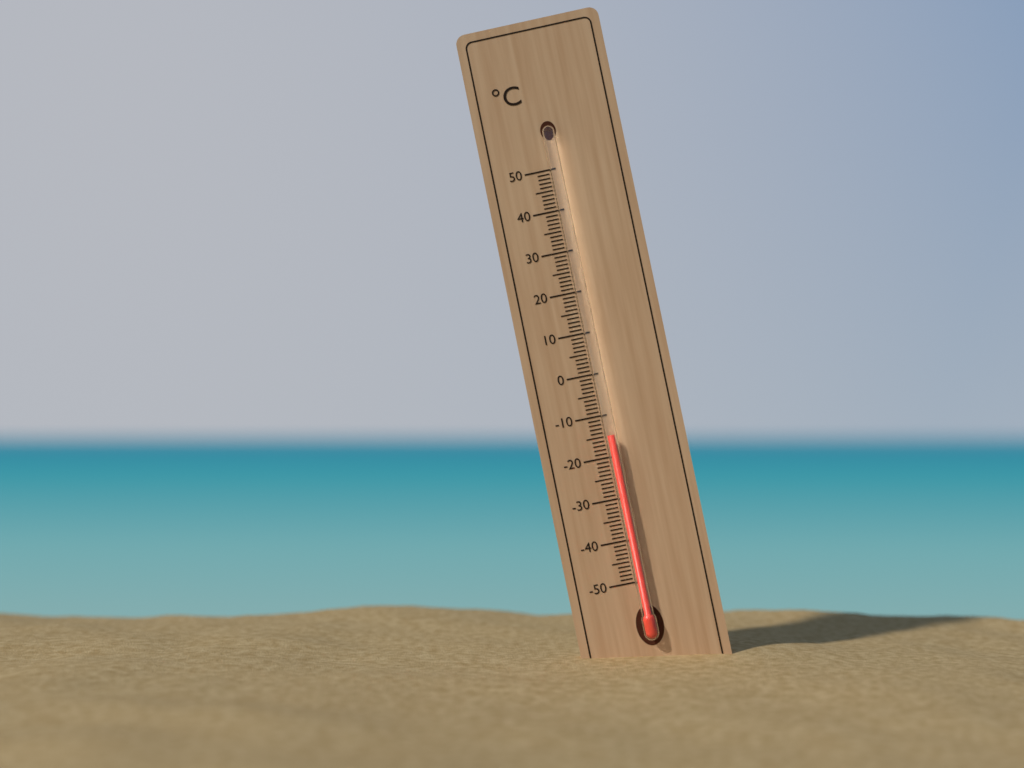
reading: -15 °C
